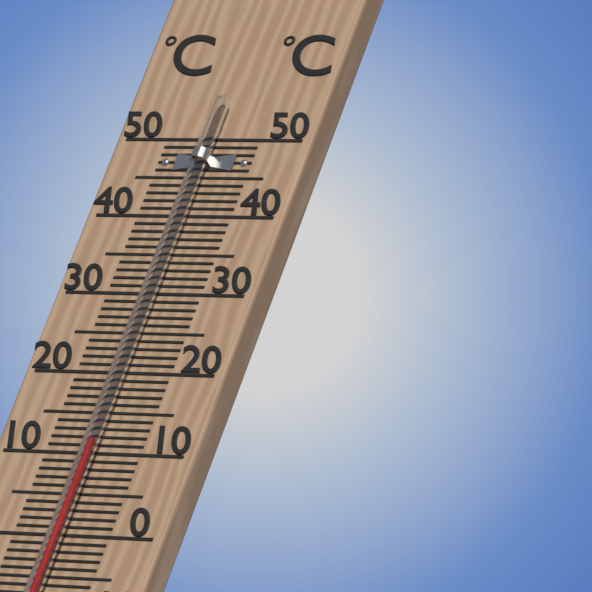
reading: 11 °C
